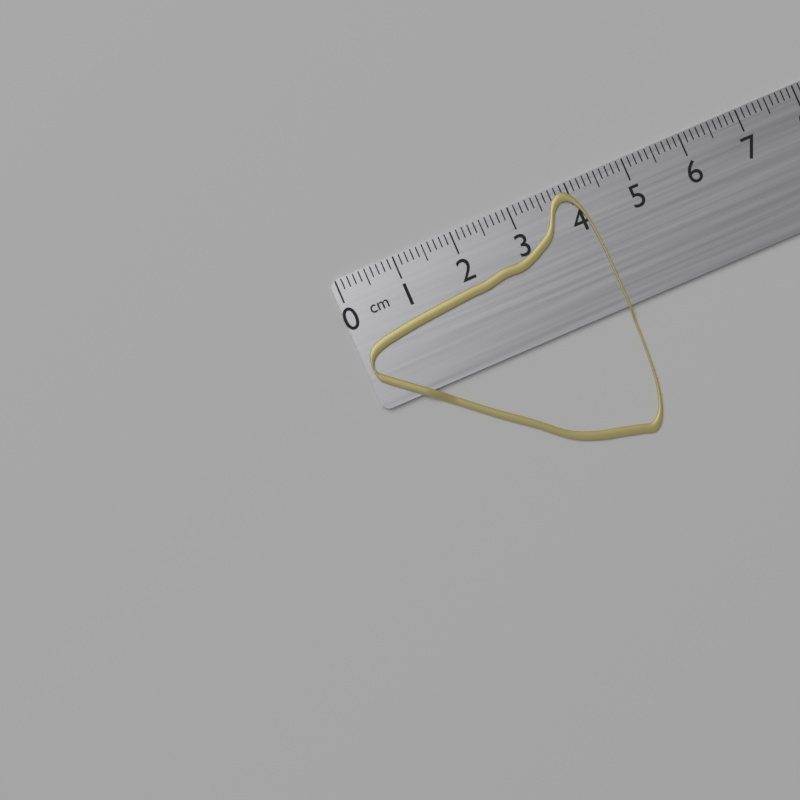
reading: 4.2 cm
